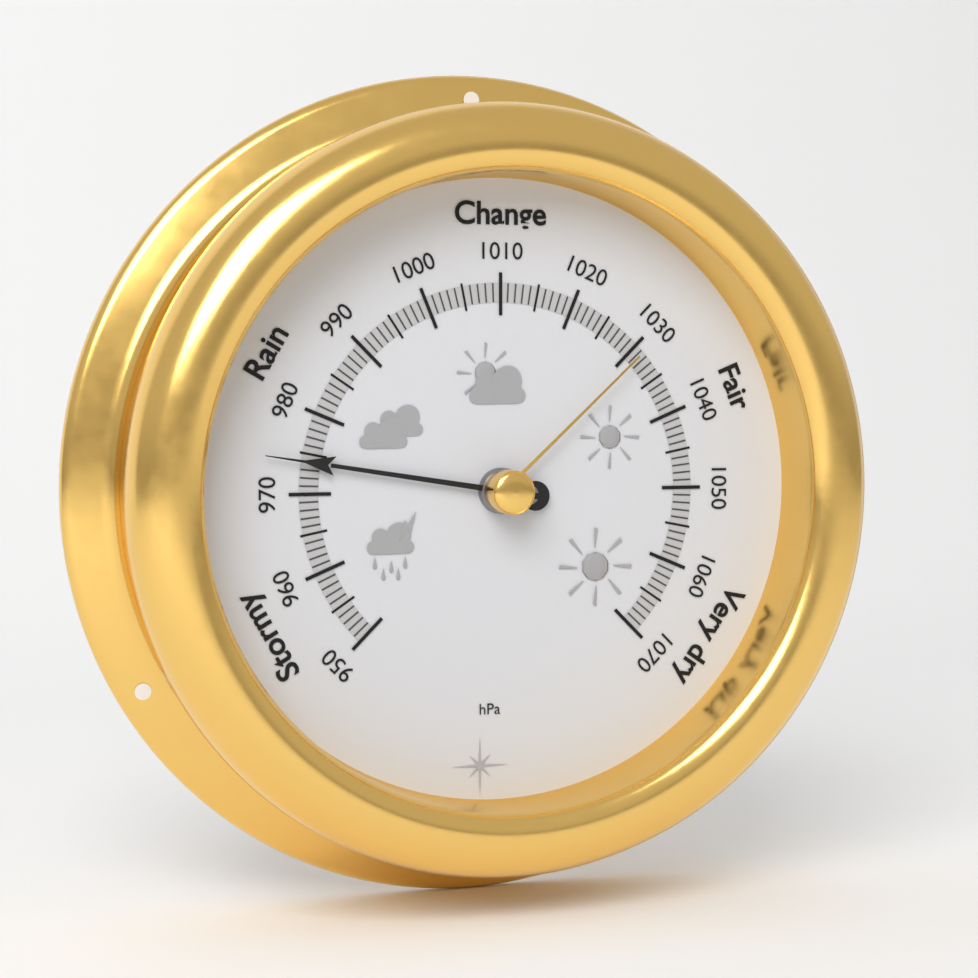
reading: 974 hPa
